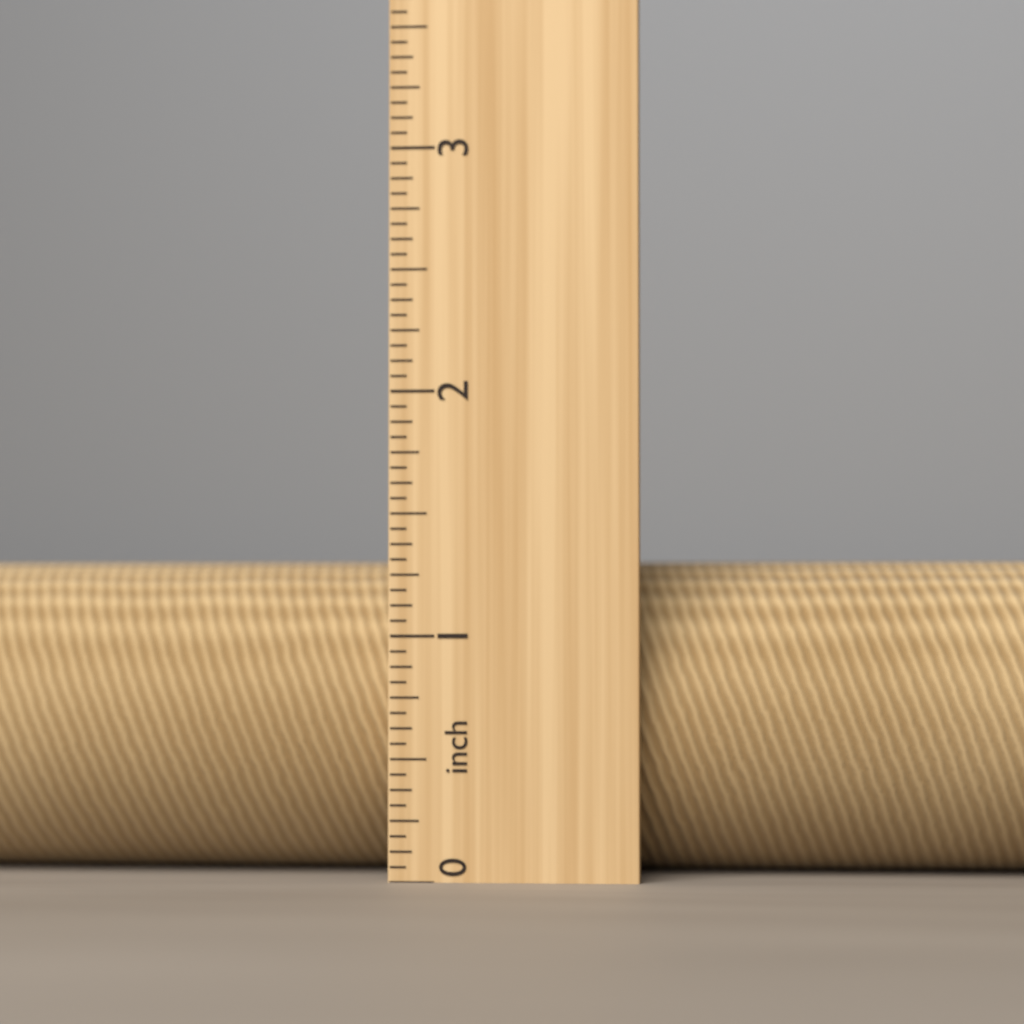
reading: 1.3125 in
